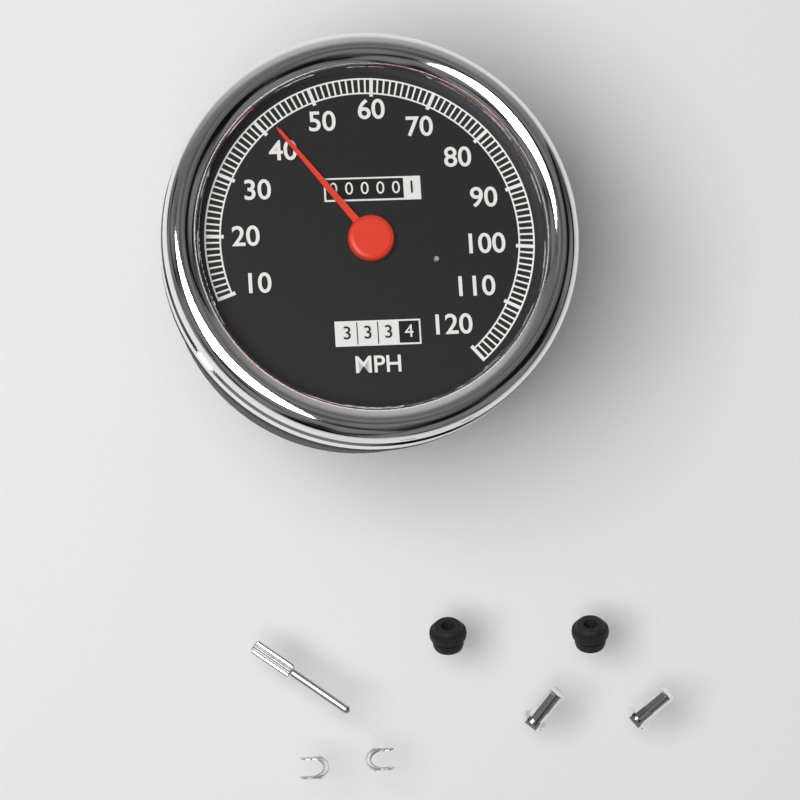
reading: 42 MPH
